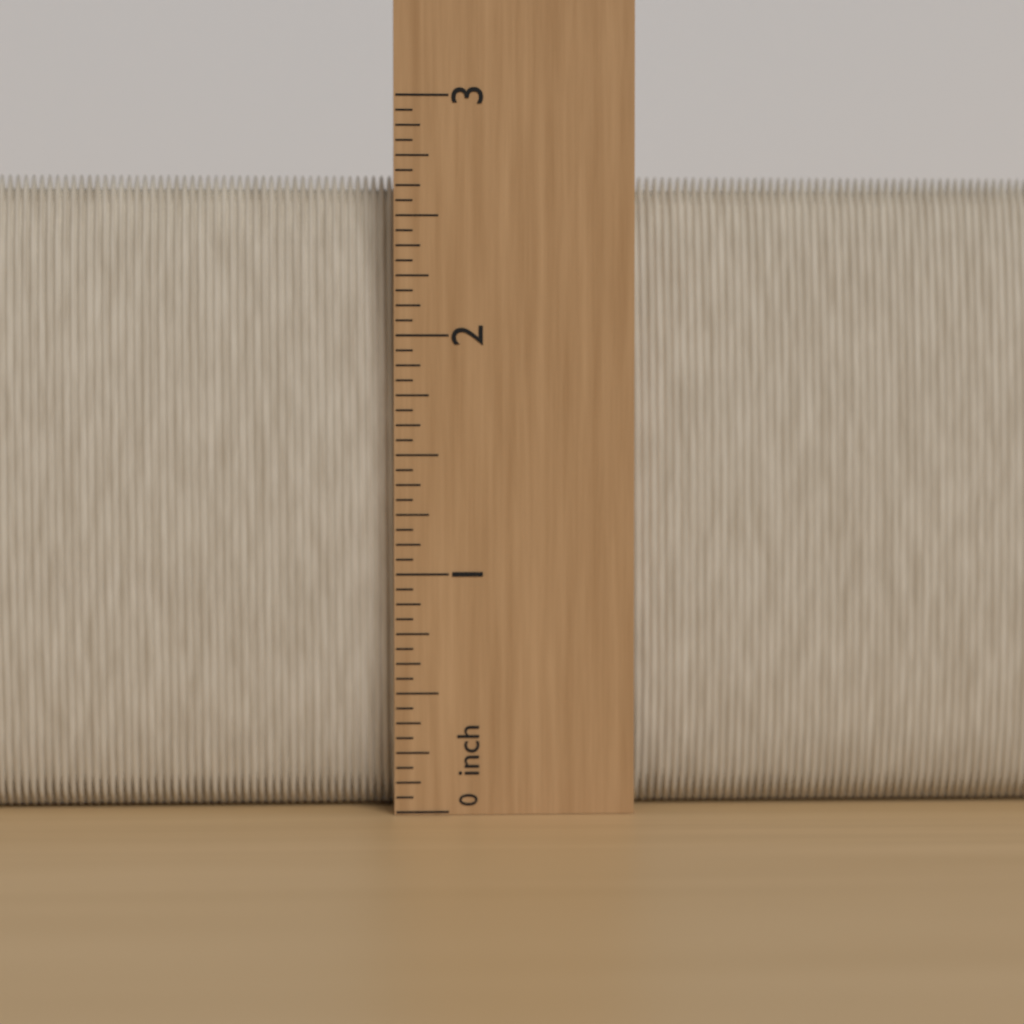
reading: 2.6875 inch
